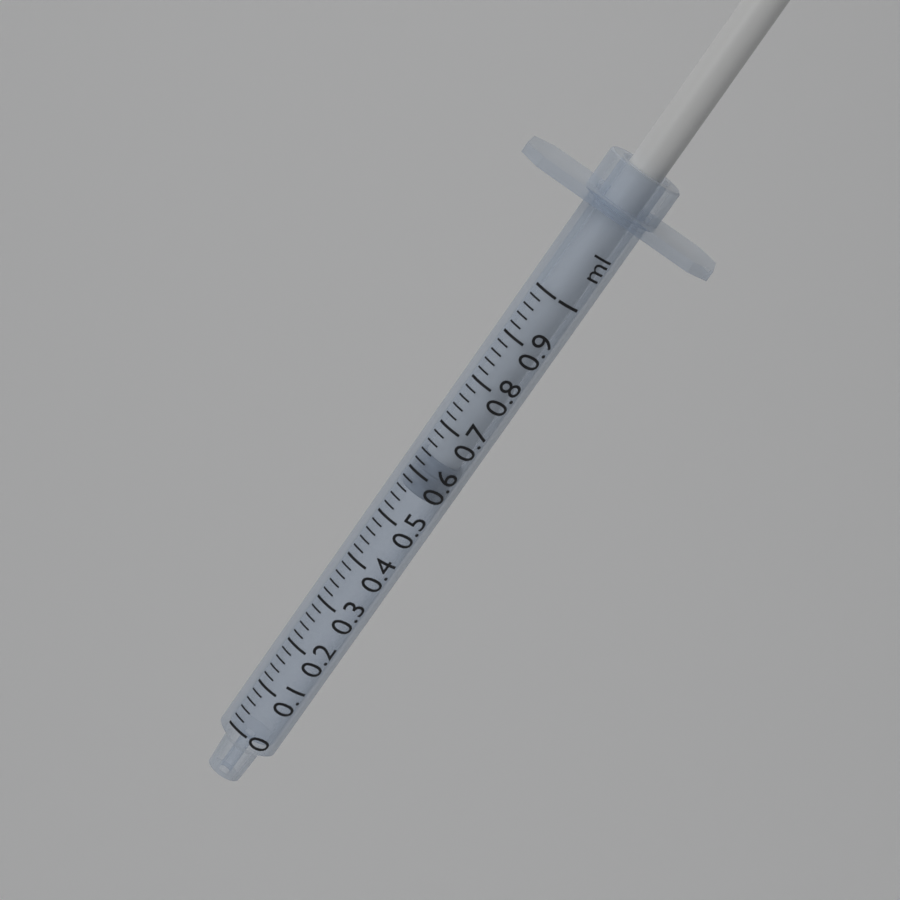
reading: 0.56 ml
